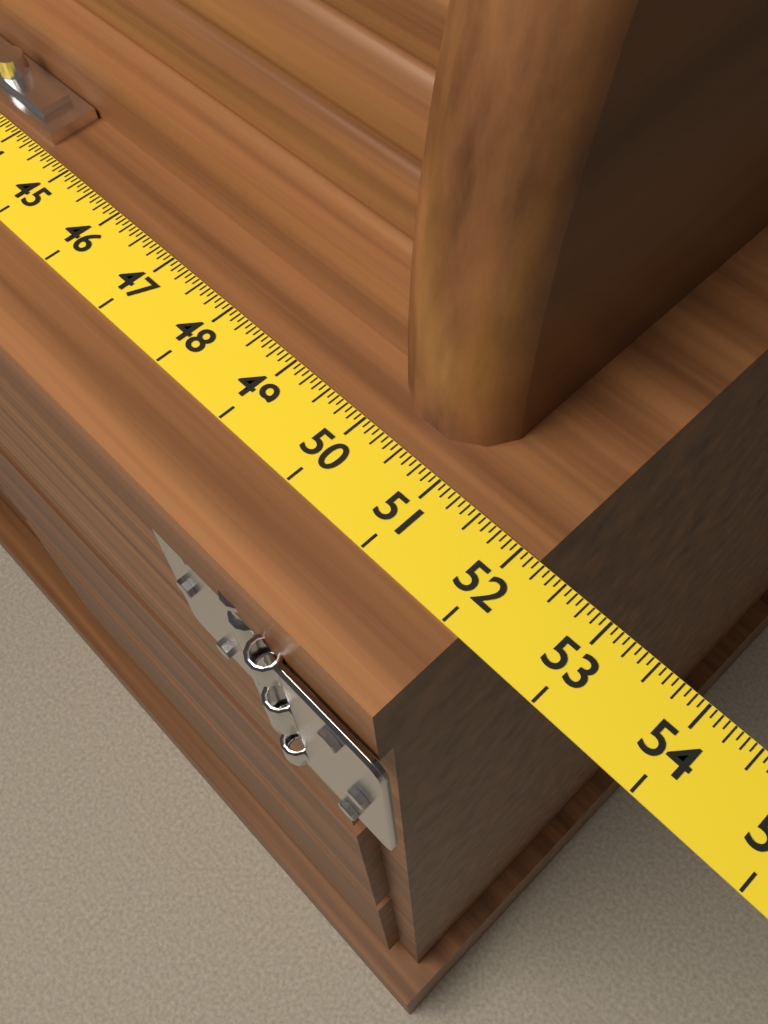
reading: 52.1875 (no unit)
